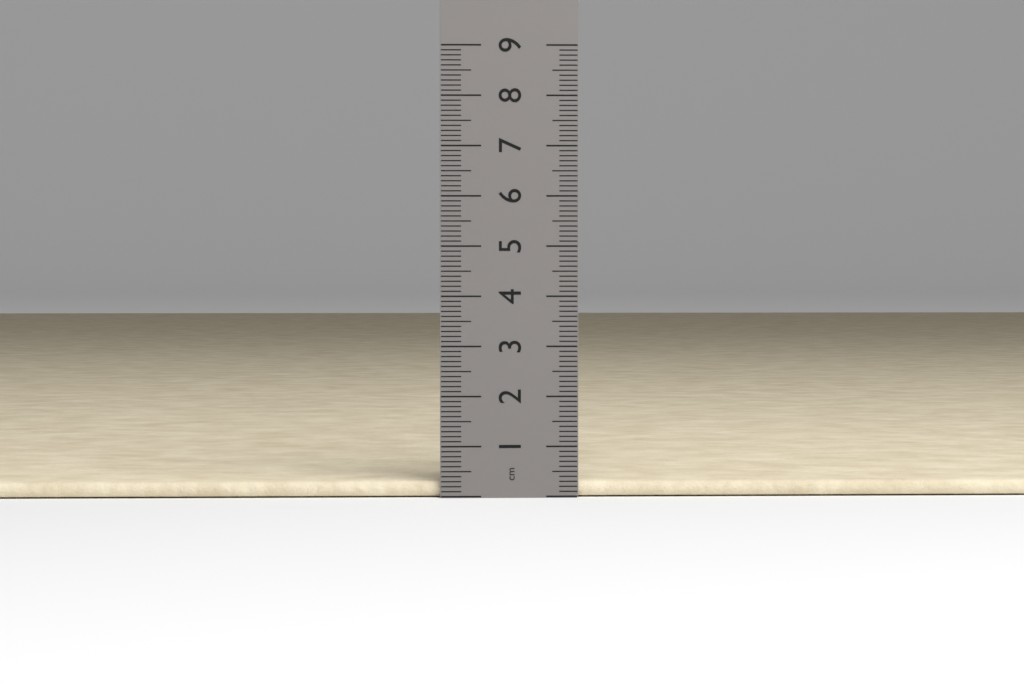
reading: 0.3 cm
